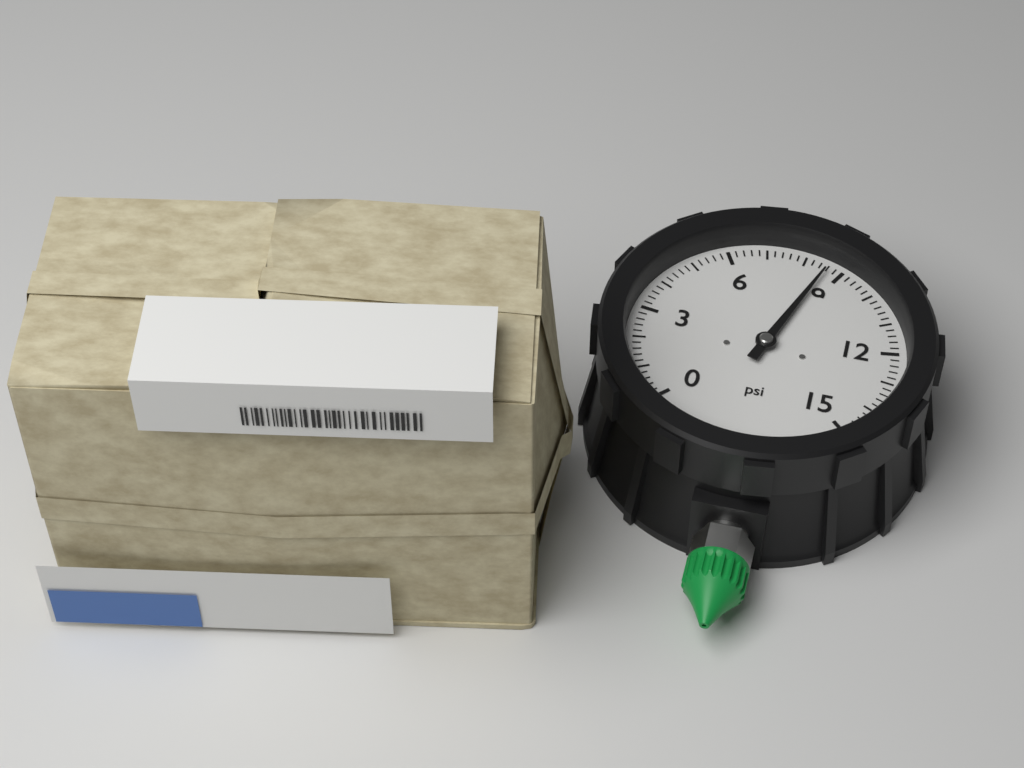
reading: 8.6 psi
